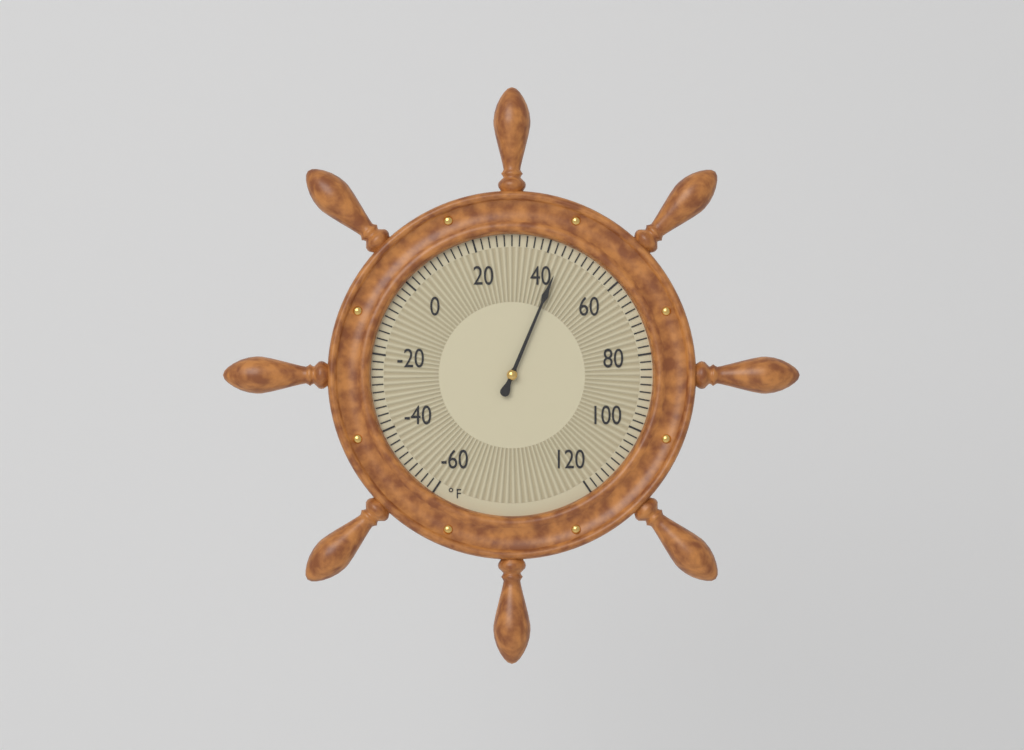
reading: 44 °F
